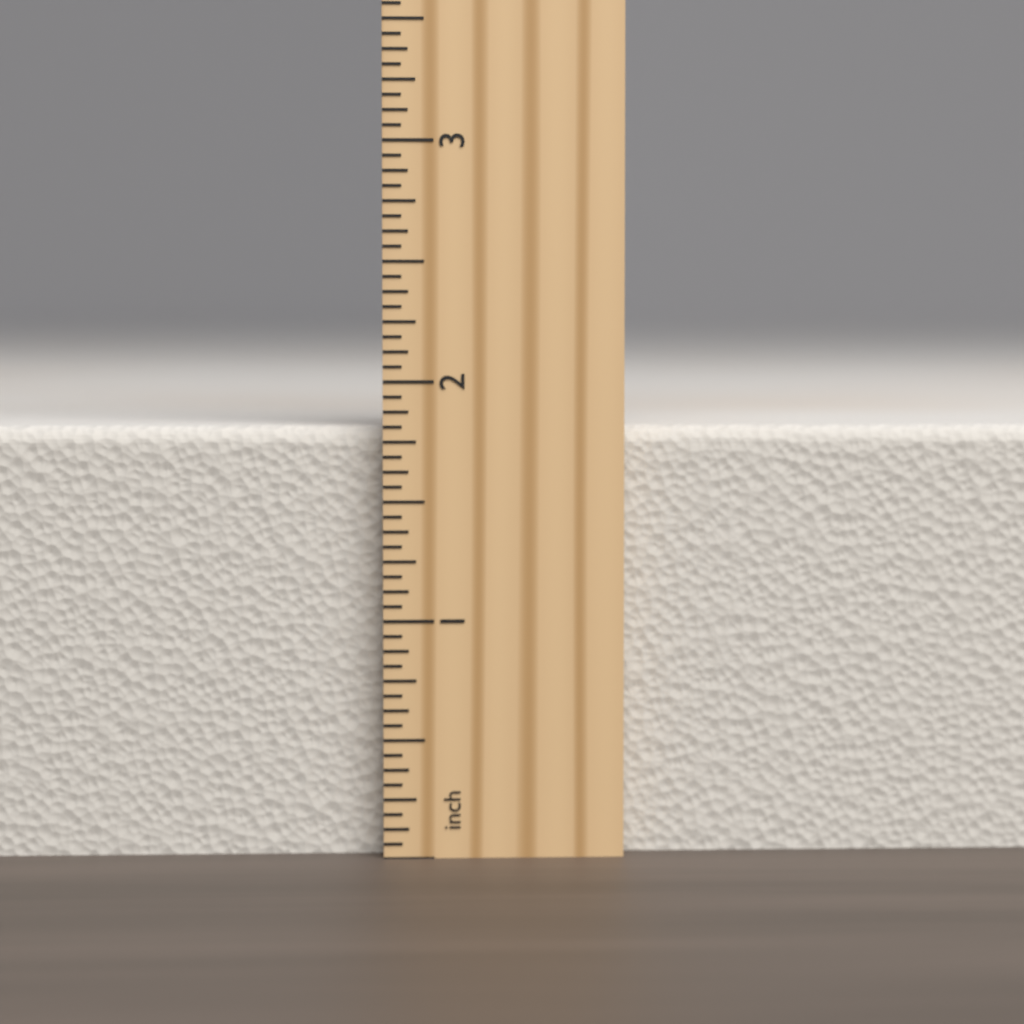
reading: 1.8125 inch
